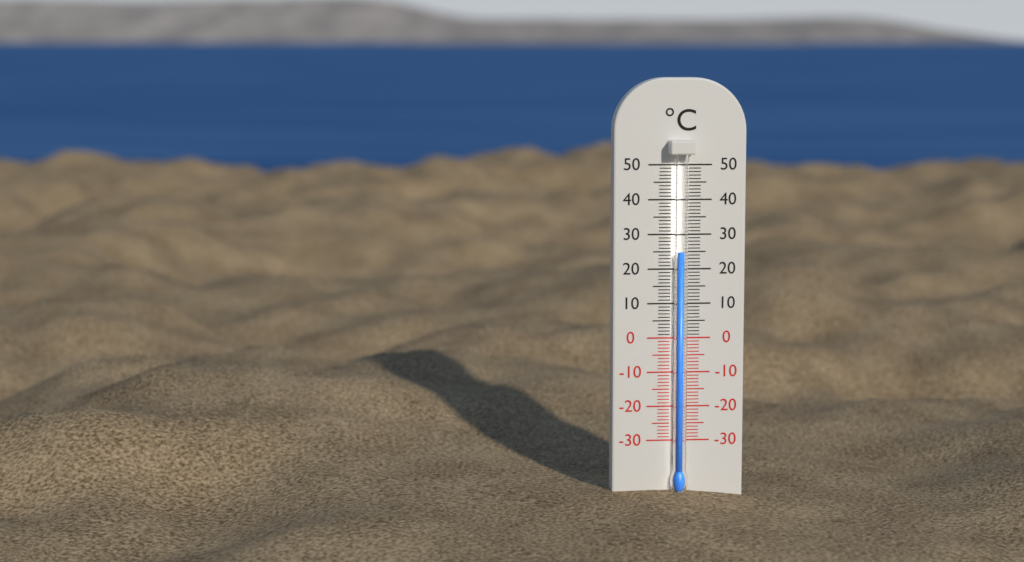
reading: 25 °C
